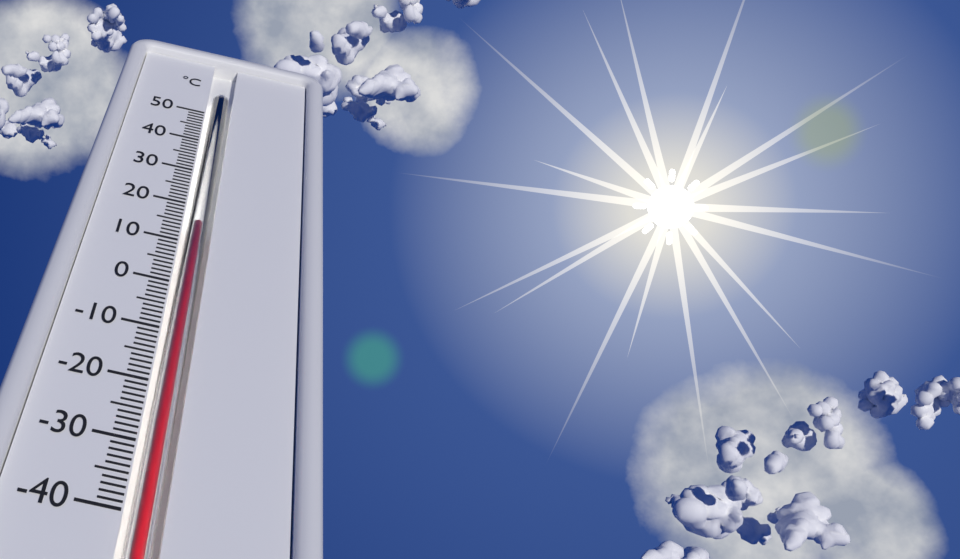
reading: 15 °C
